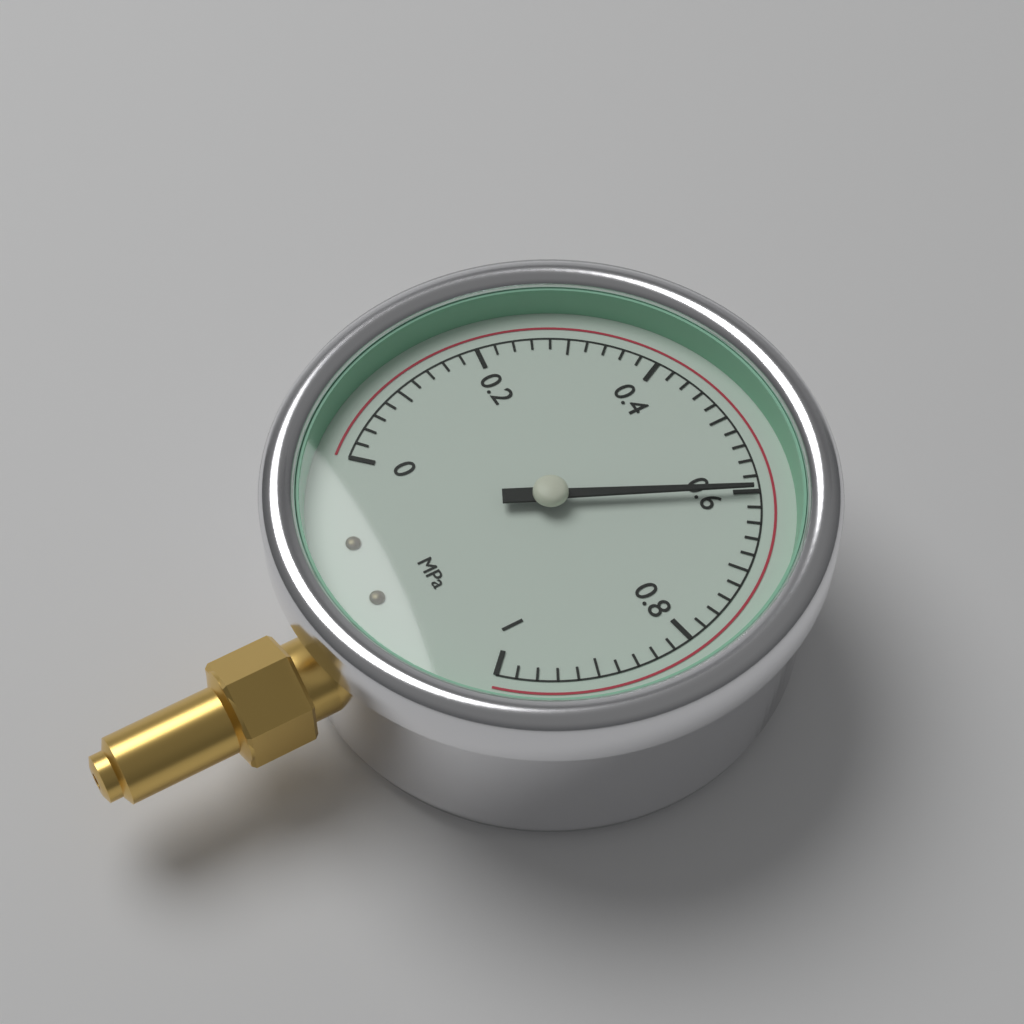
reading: 0.60 MPa
